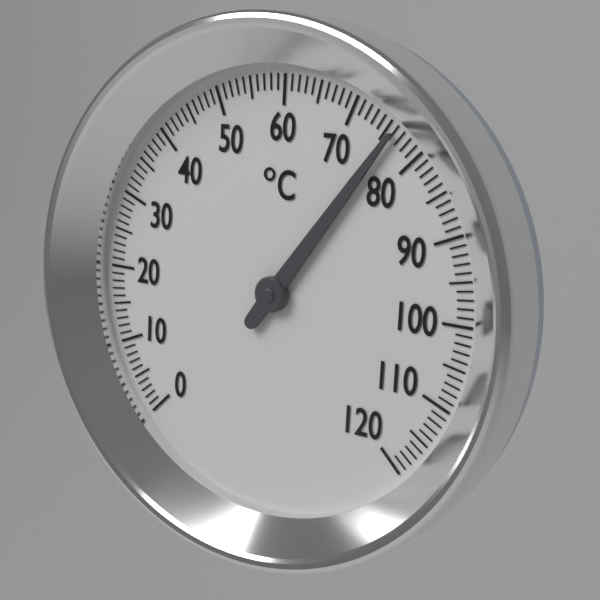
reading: 76 °C
